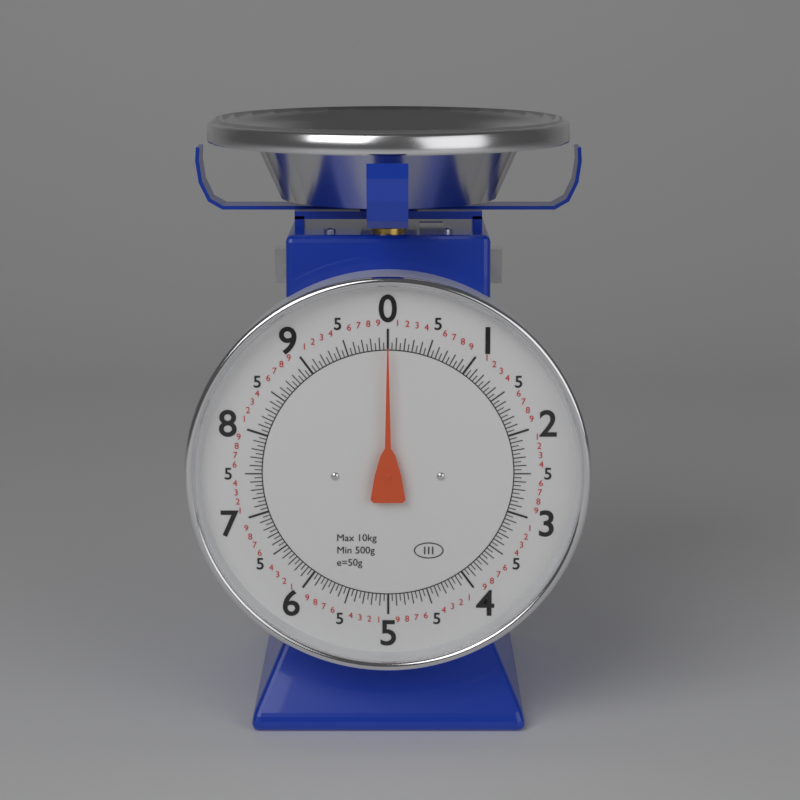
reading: 0.00 kg
